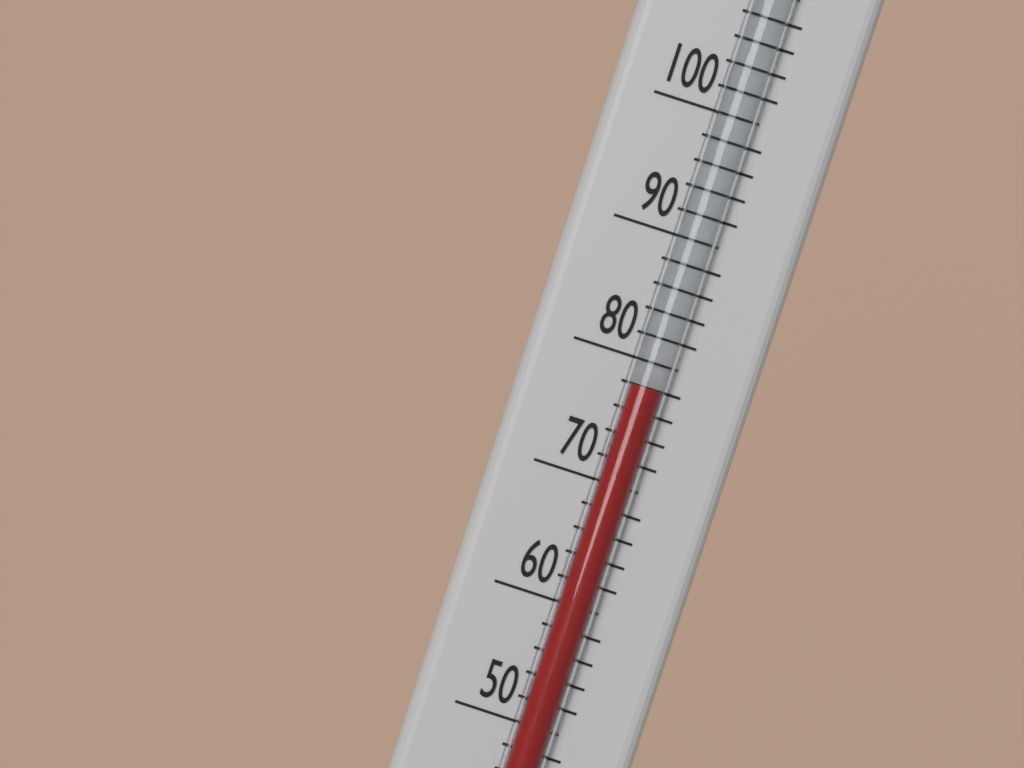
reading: 78 °F
